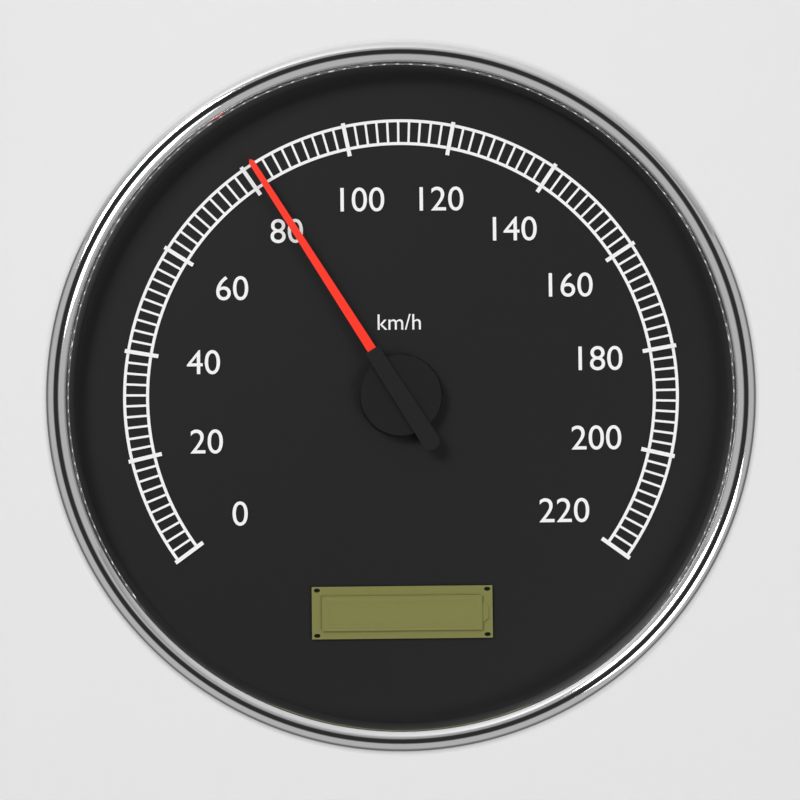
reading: 82 km/h
